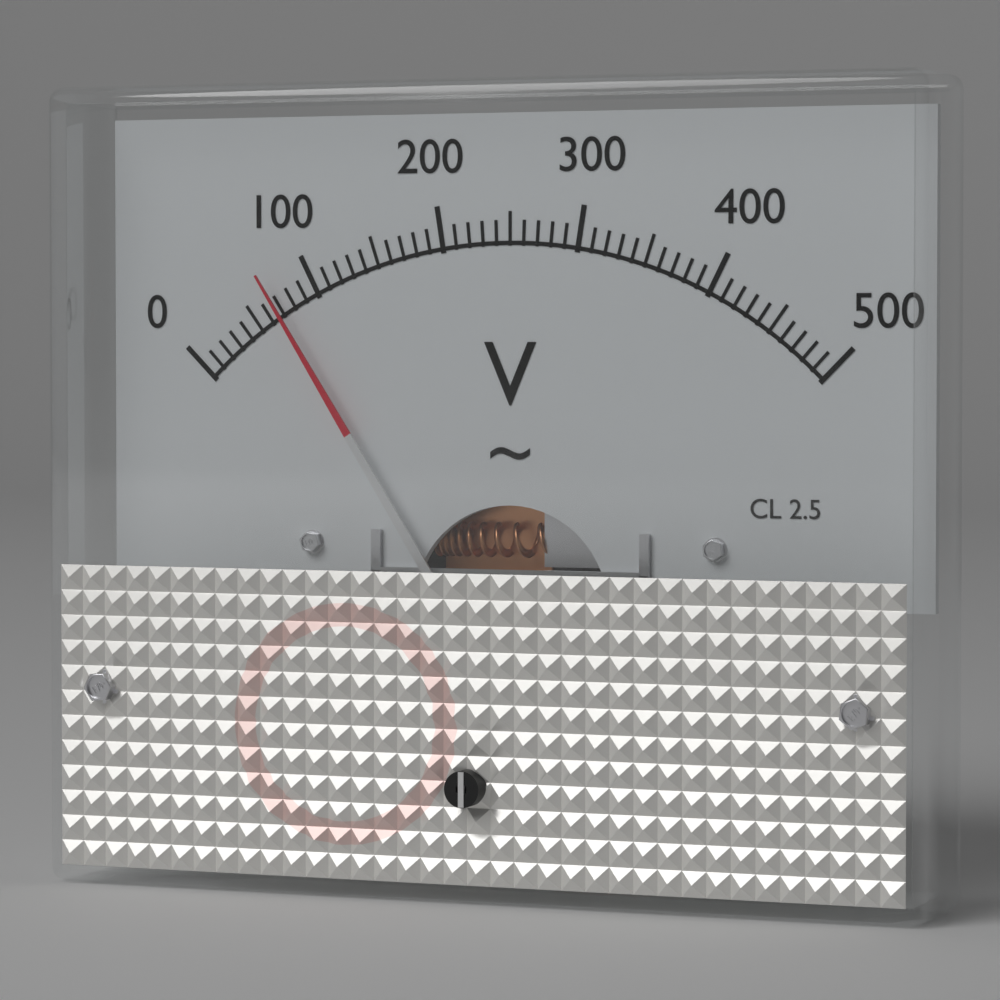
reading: 70 V
